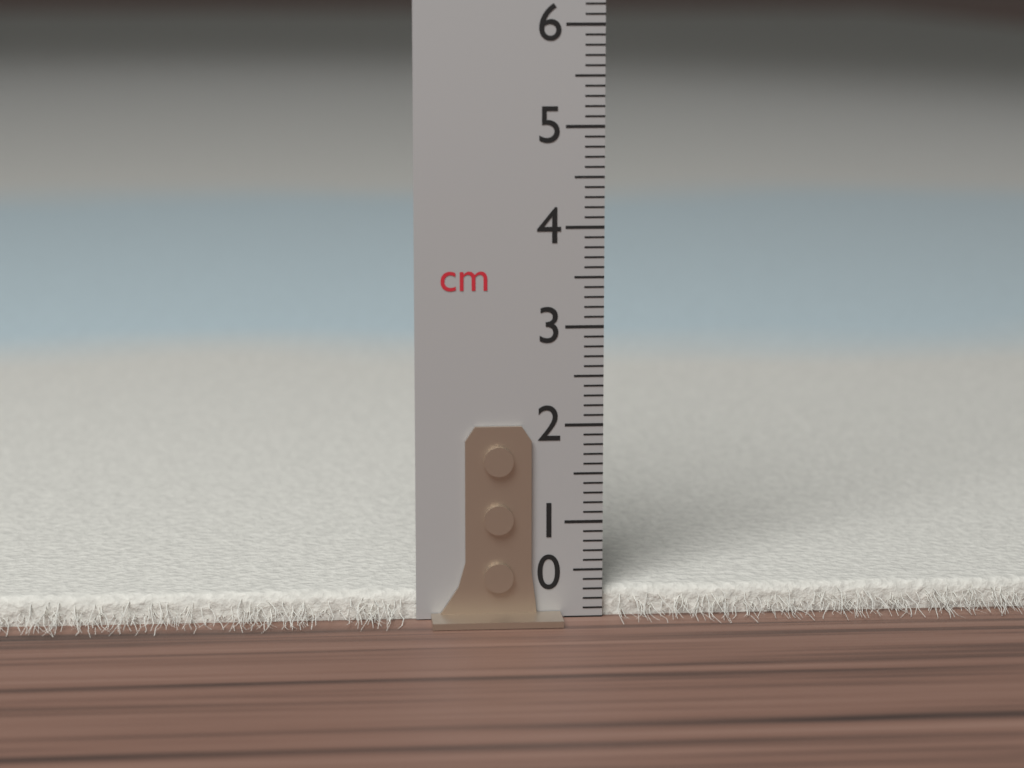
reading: 0.3 cm
